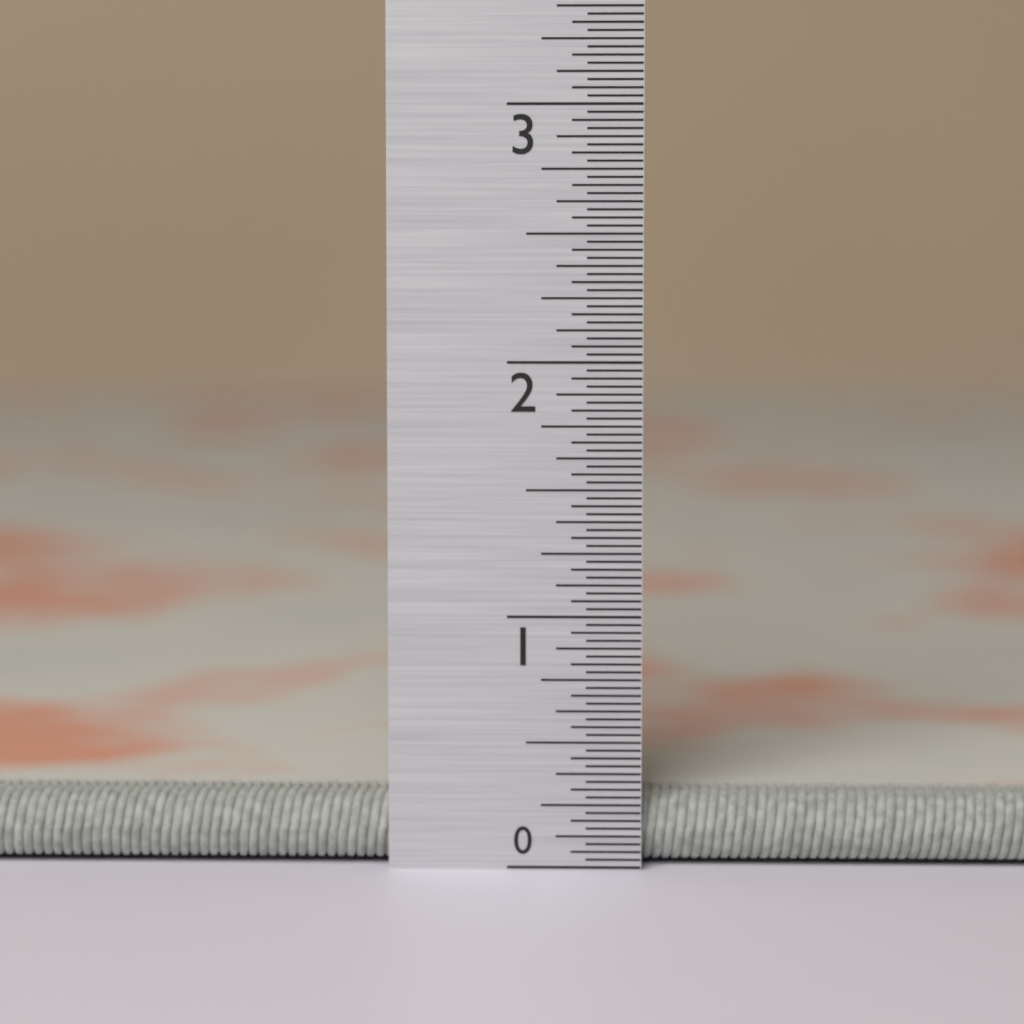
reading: 0.28125 in
